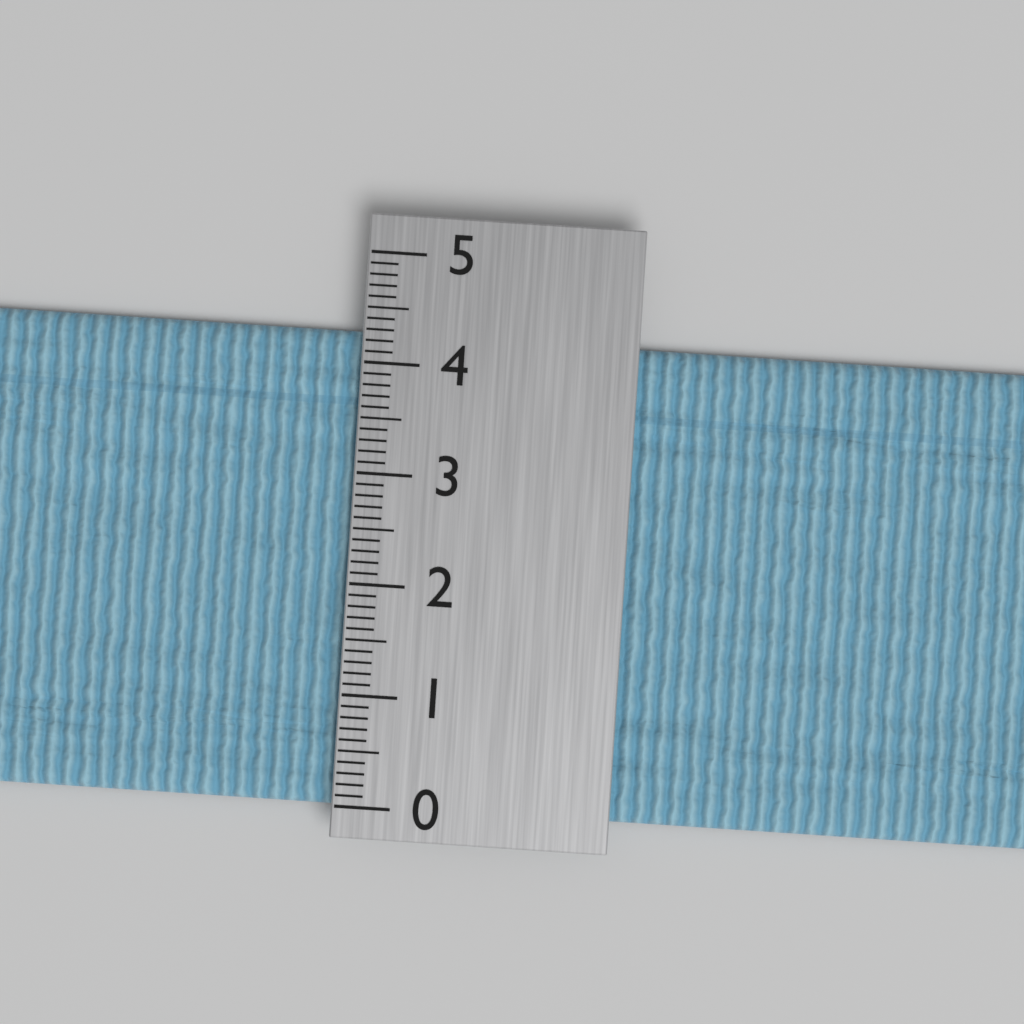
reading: 4.3 (no unit)
